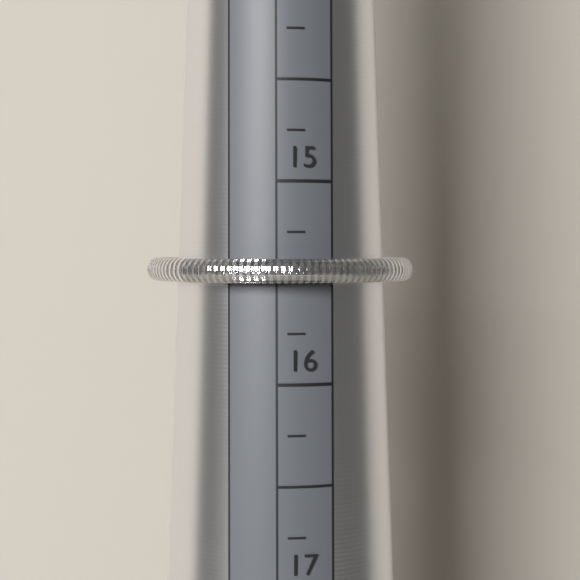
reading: 15.50 mm
